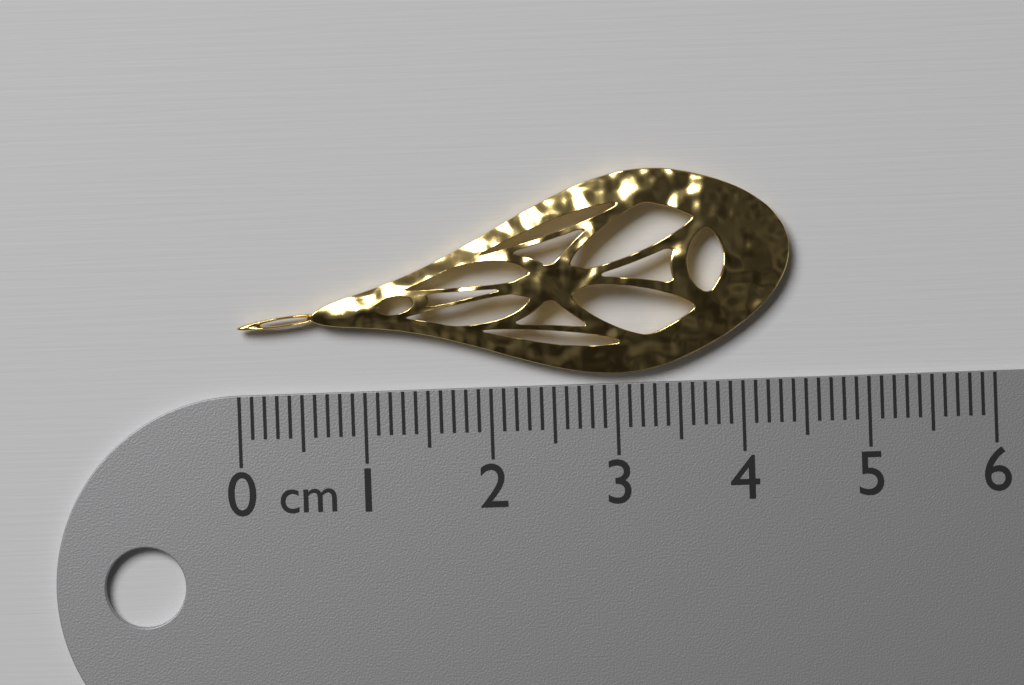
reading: 4.4 cm
